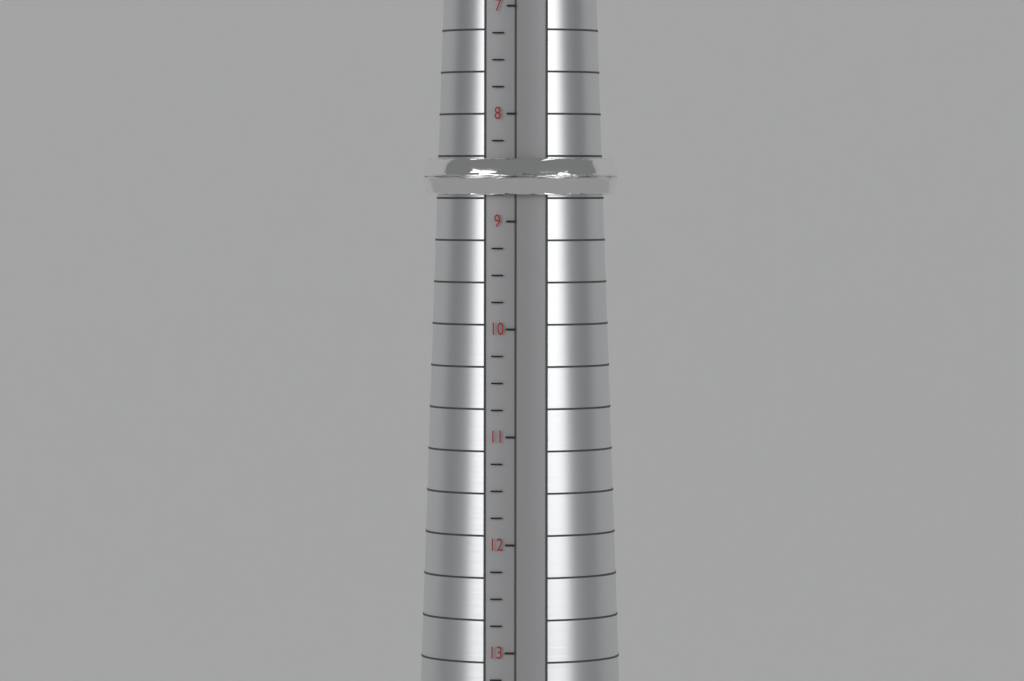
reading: 8.75 (no unit)
